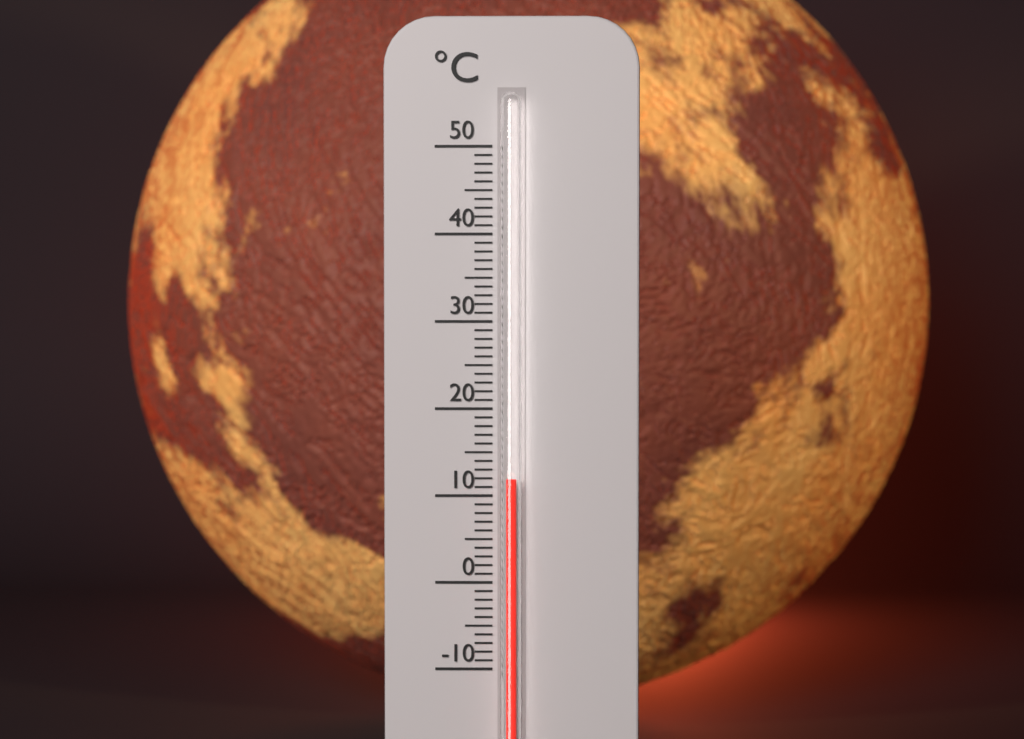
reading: 12 °C
